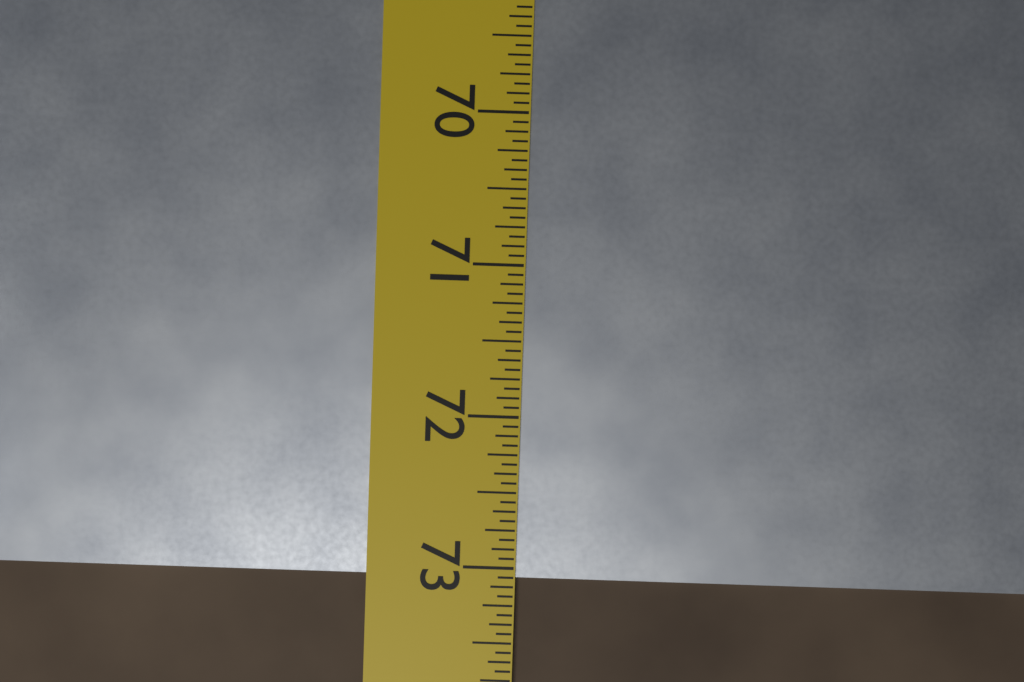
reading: 73.0625 in
